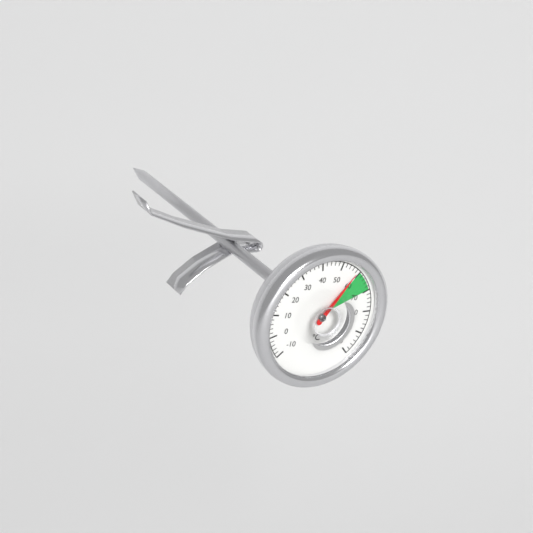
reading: 58 °C
